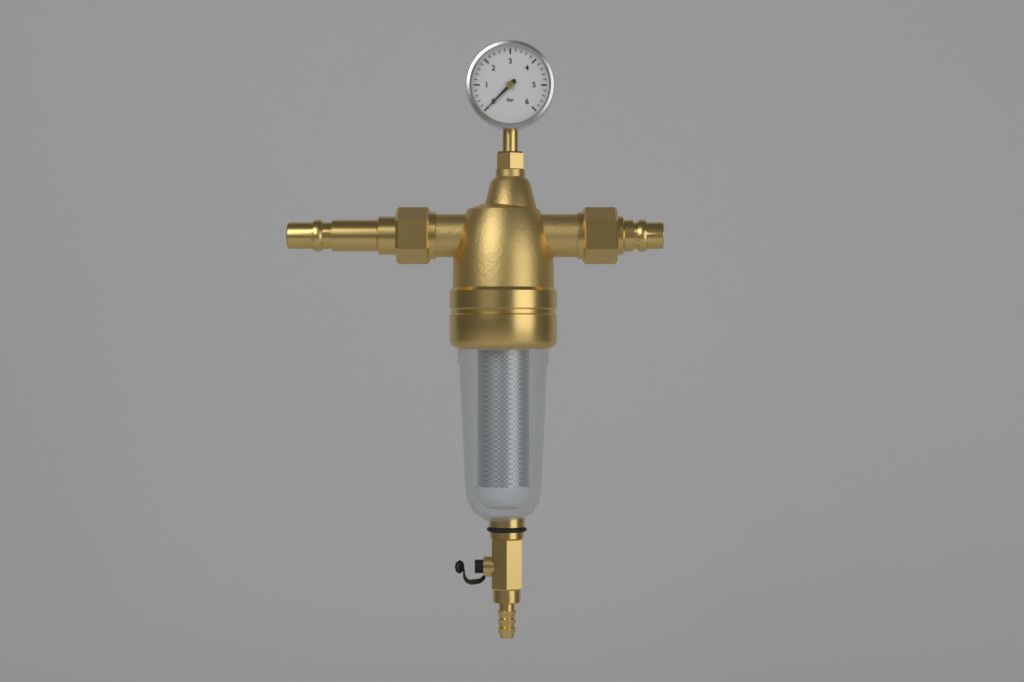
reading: 0.0 bar
